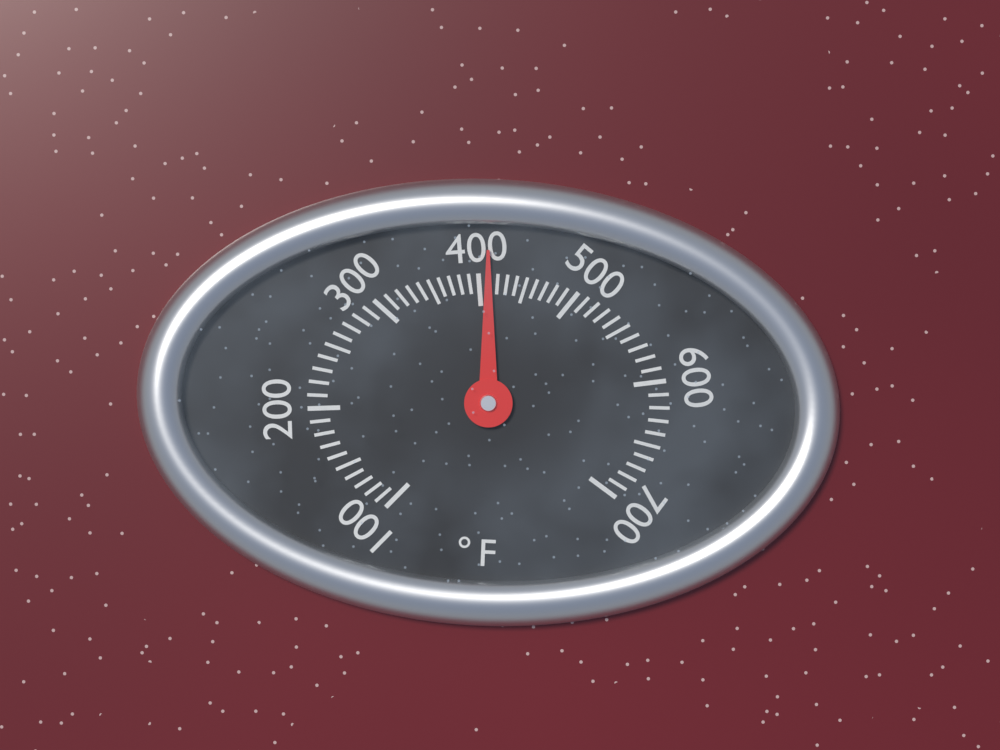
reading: 410 °F
